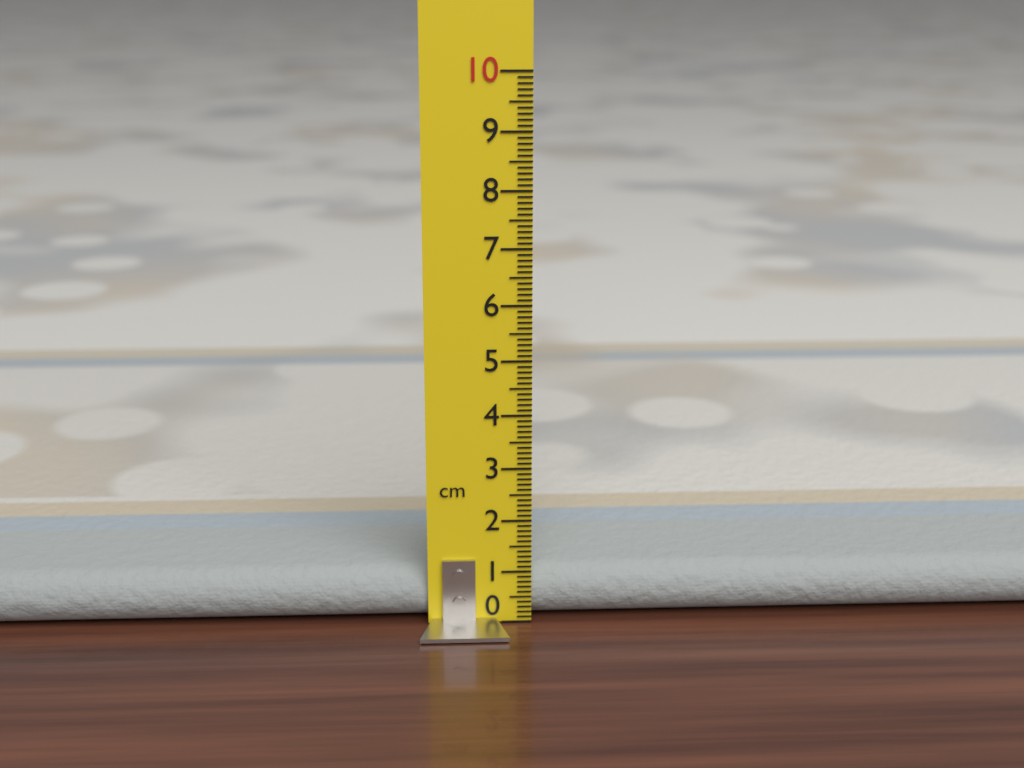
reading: 1.0 cm
